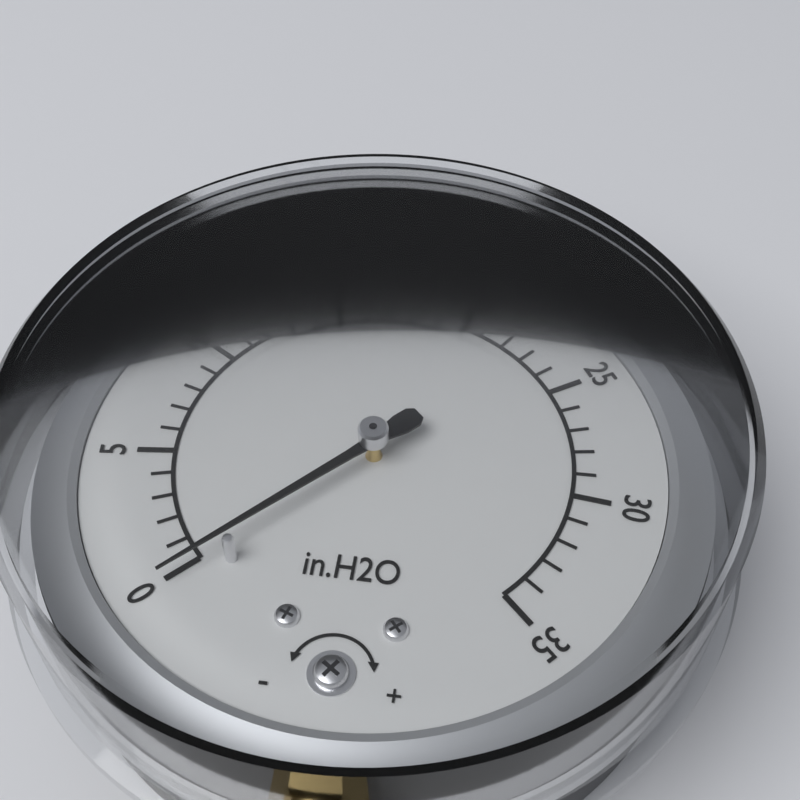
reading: 0 in.H2O
